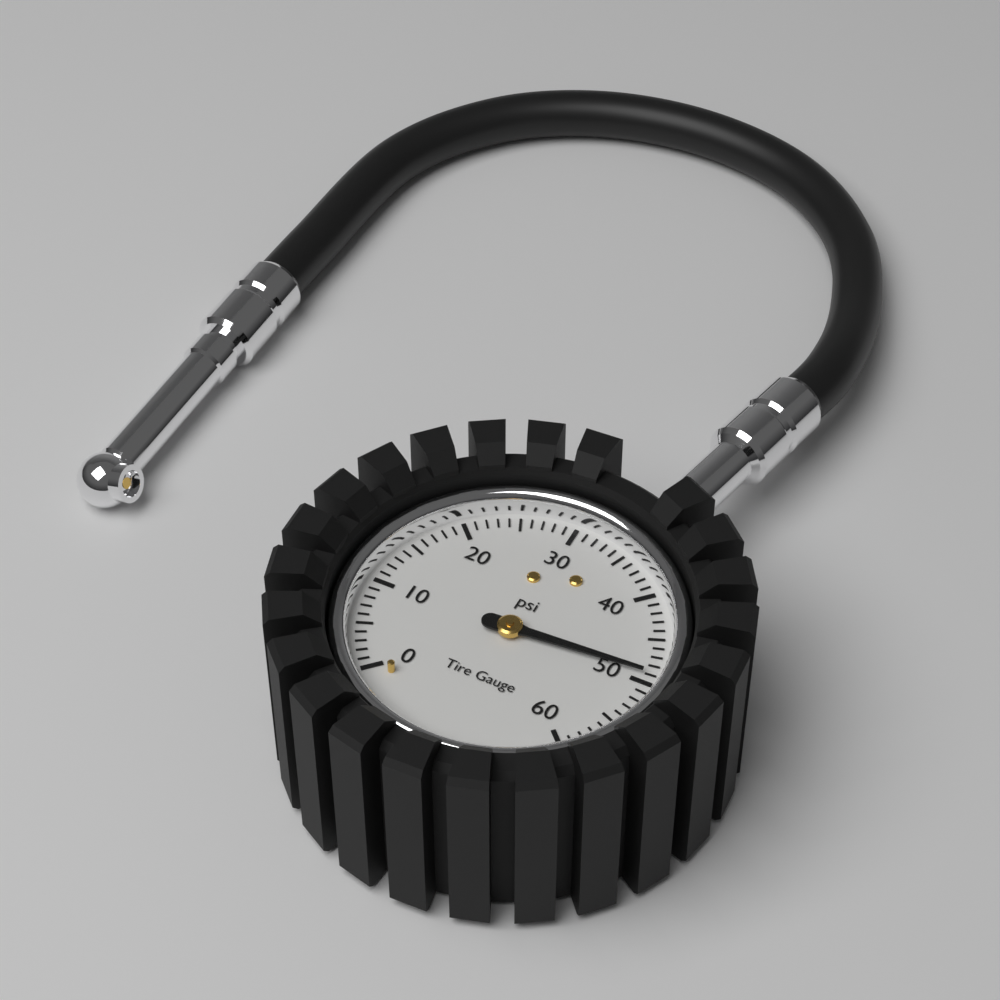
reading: 49 psi
